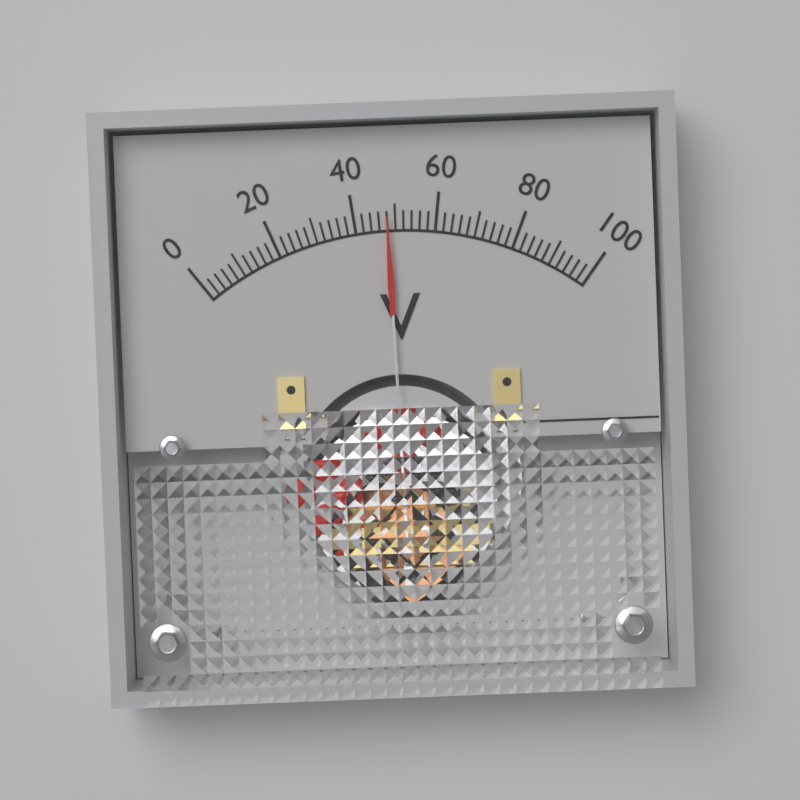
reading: 48 V
